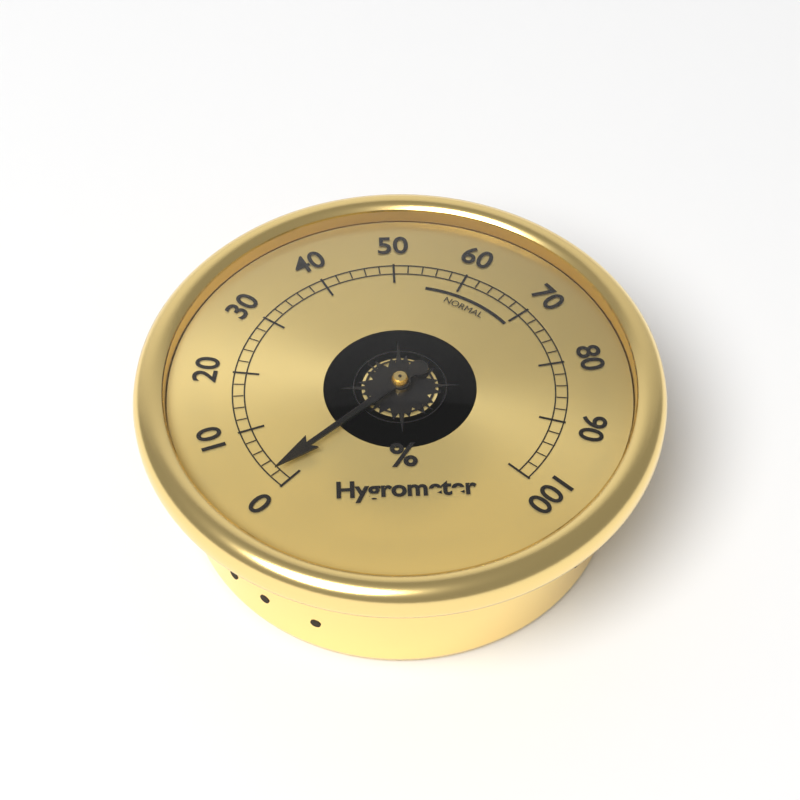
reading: 2 %
